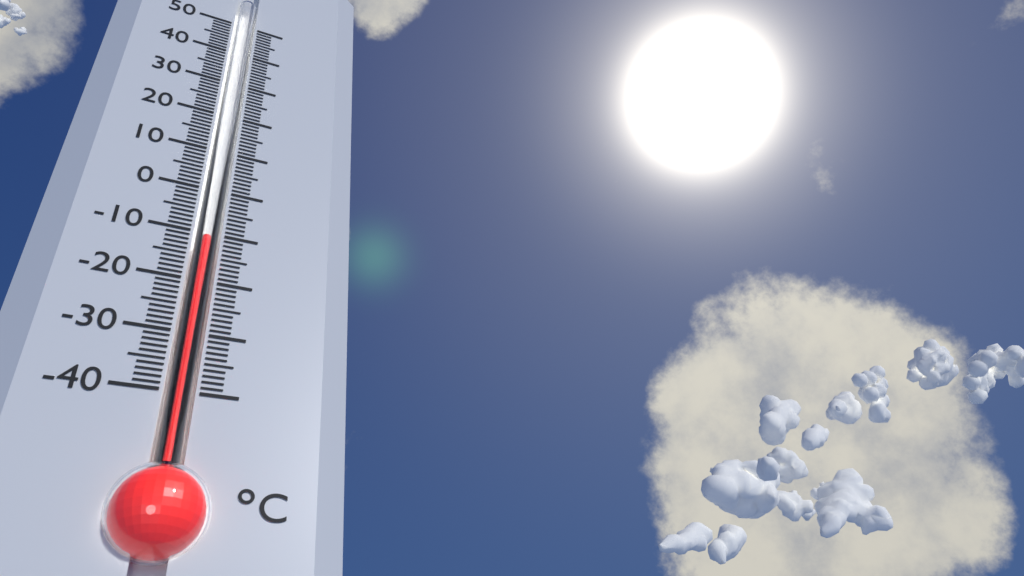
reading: -11 °C
